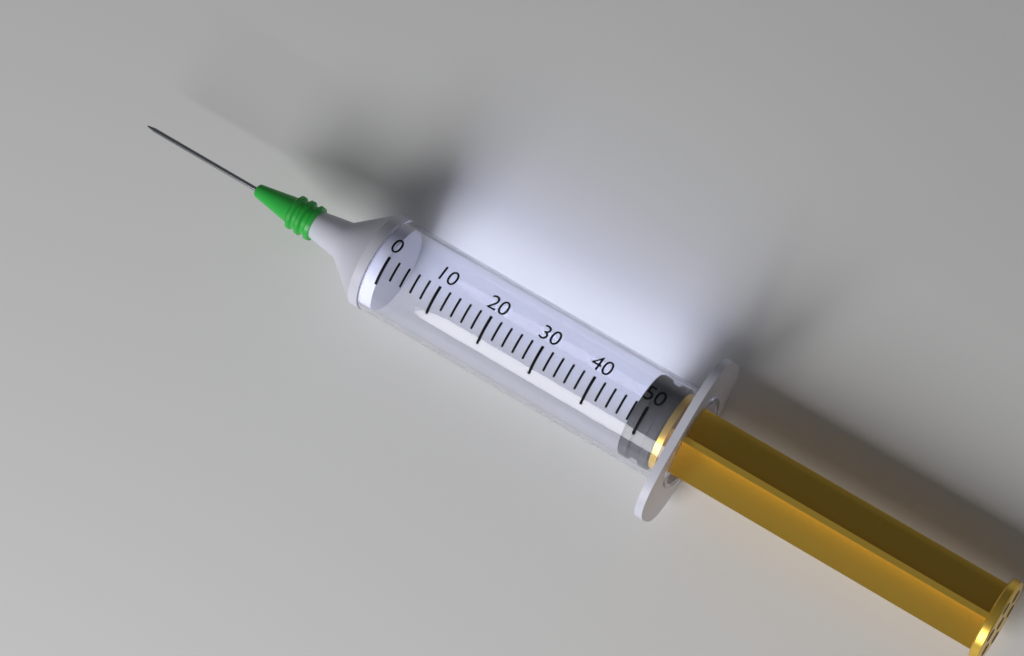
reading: 48 (no unit)
